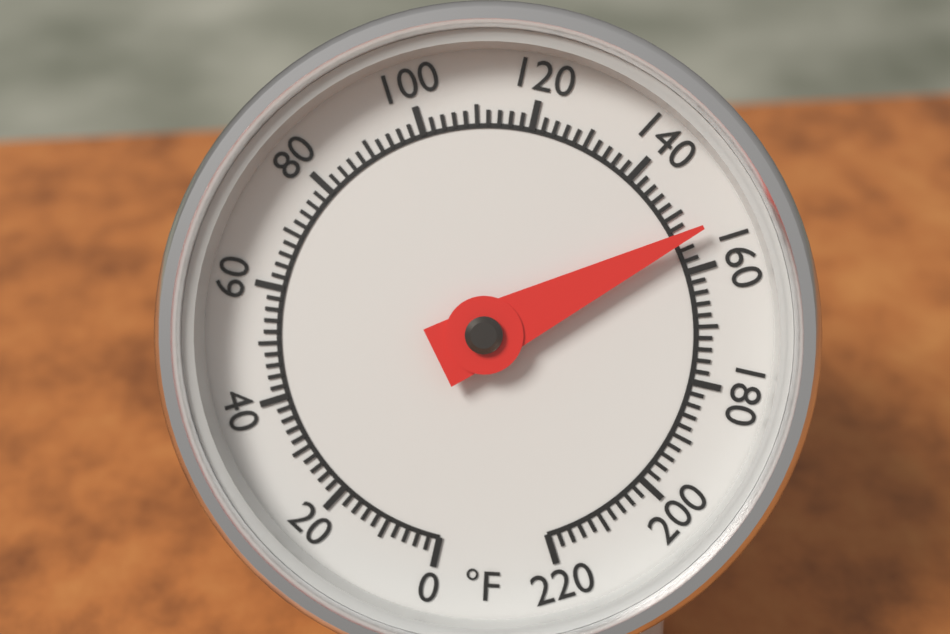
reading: 154 °F
